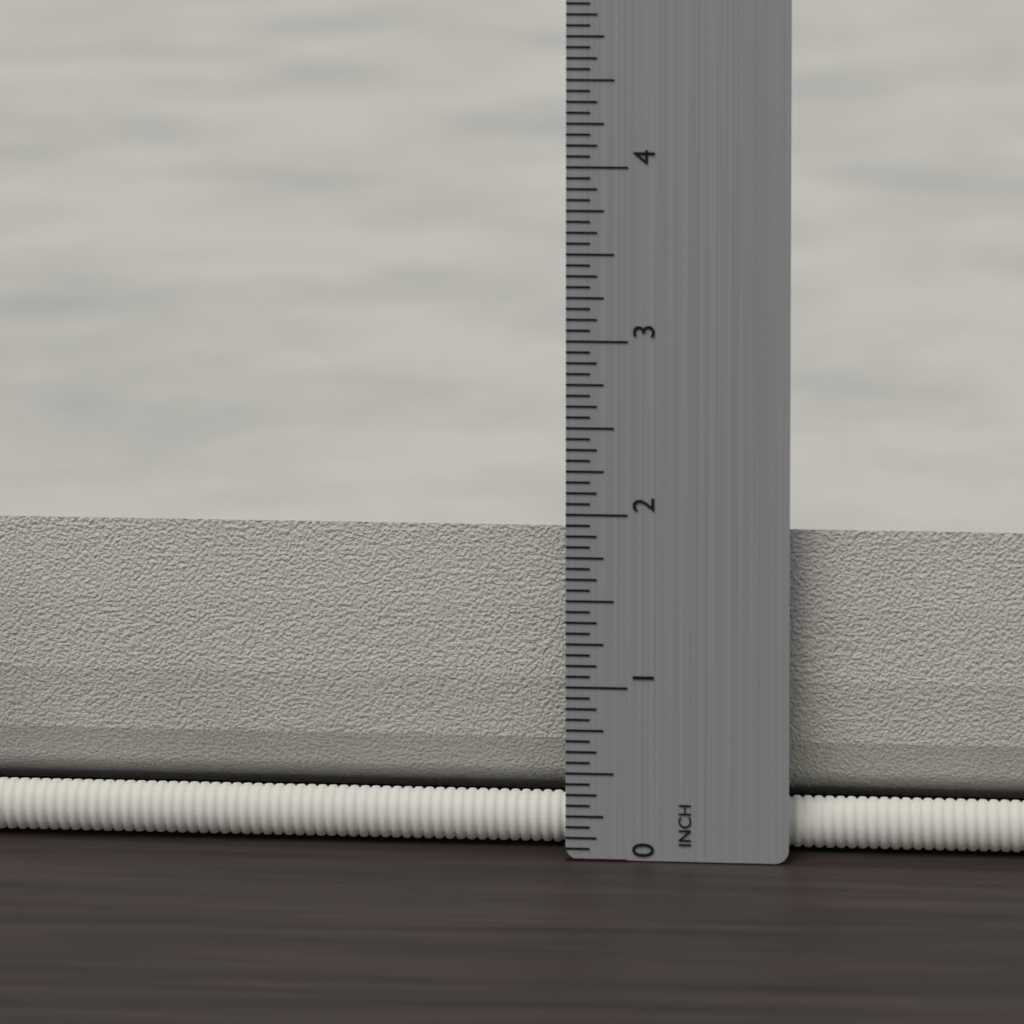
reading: 1.8750 in
